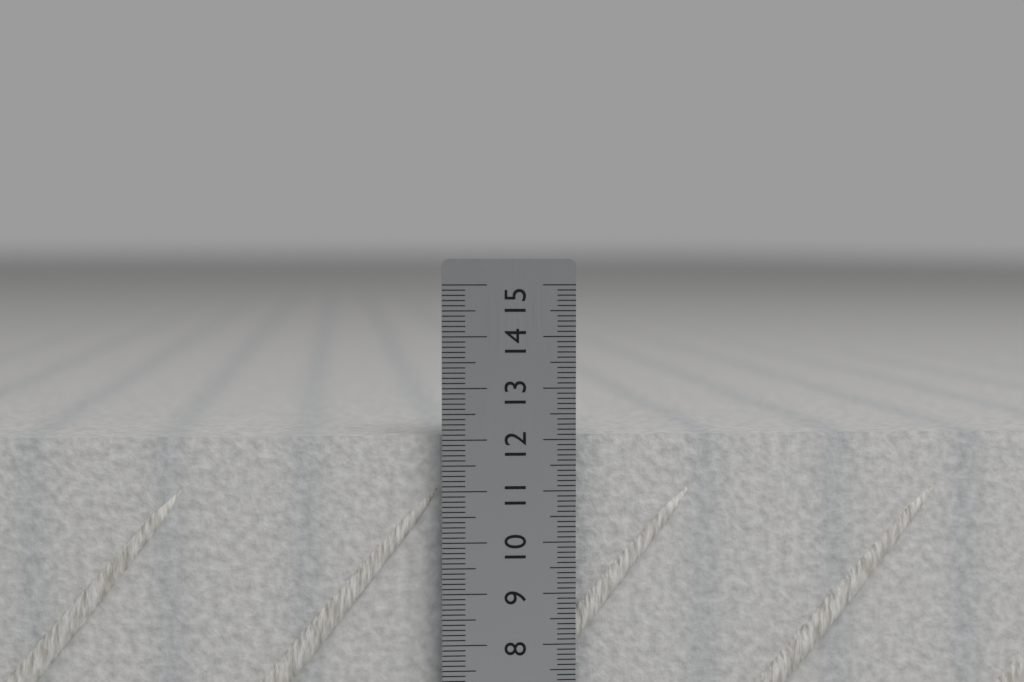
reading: 12.1 cm
